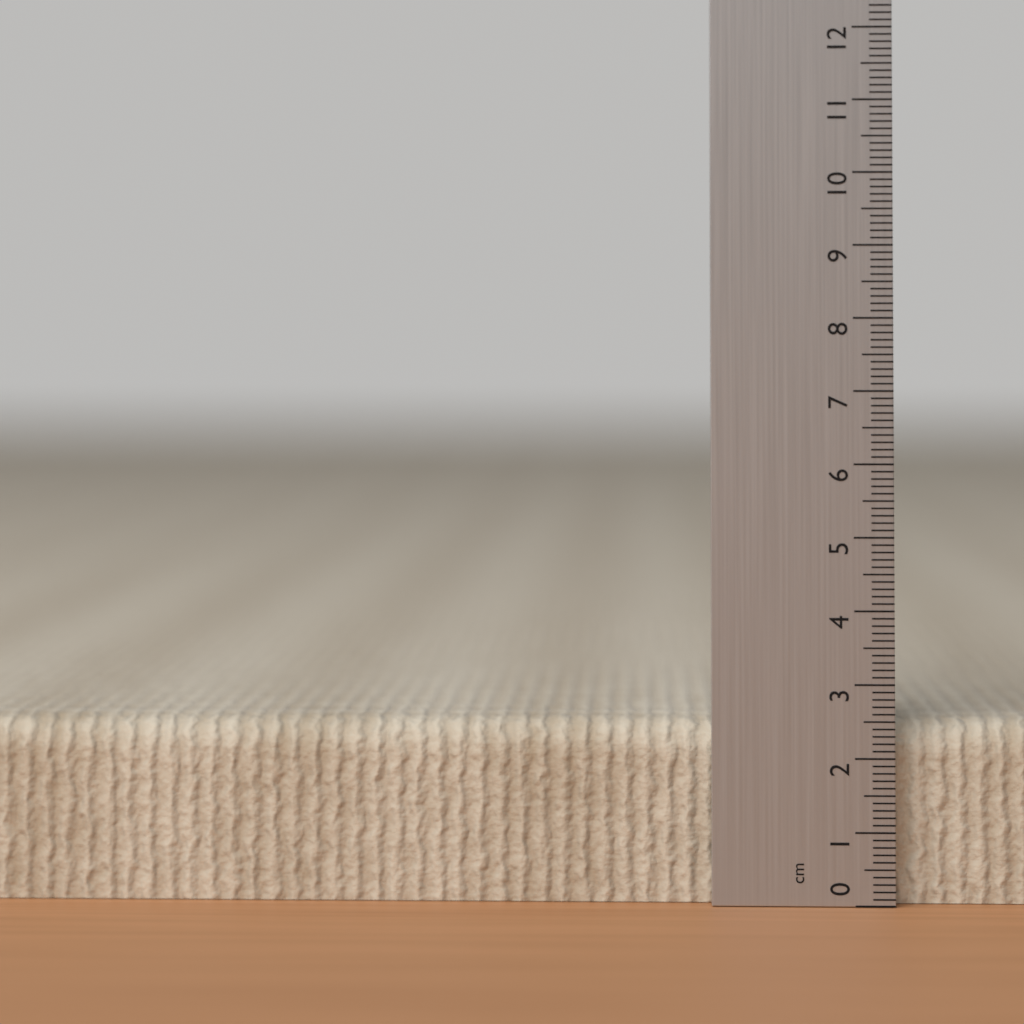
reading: 2.5 cm
